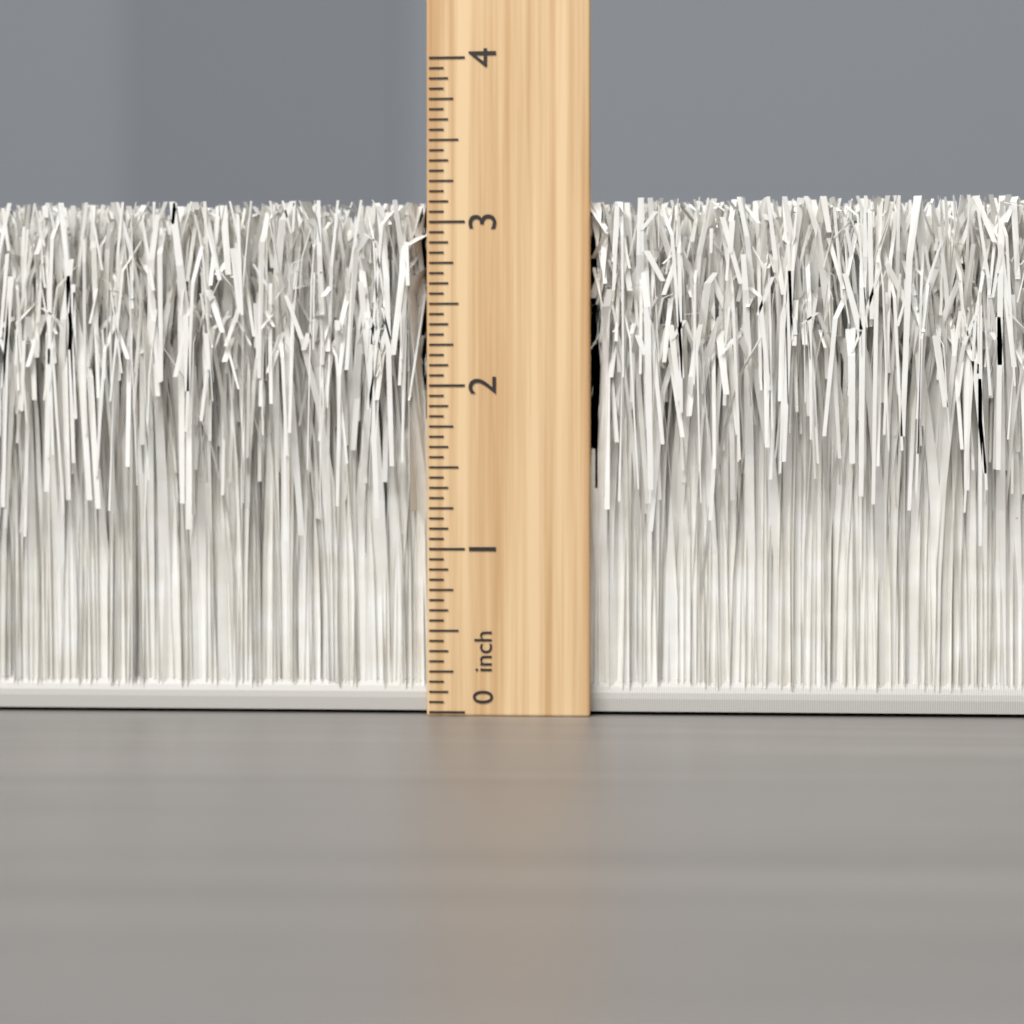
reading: 3.1250 inch
